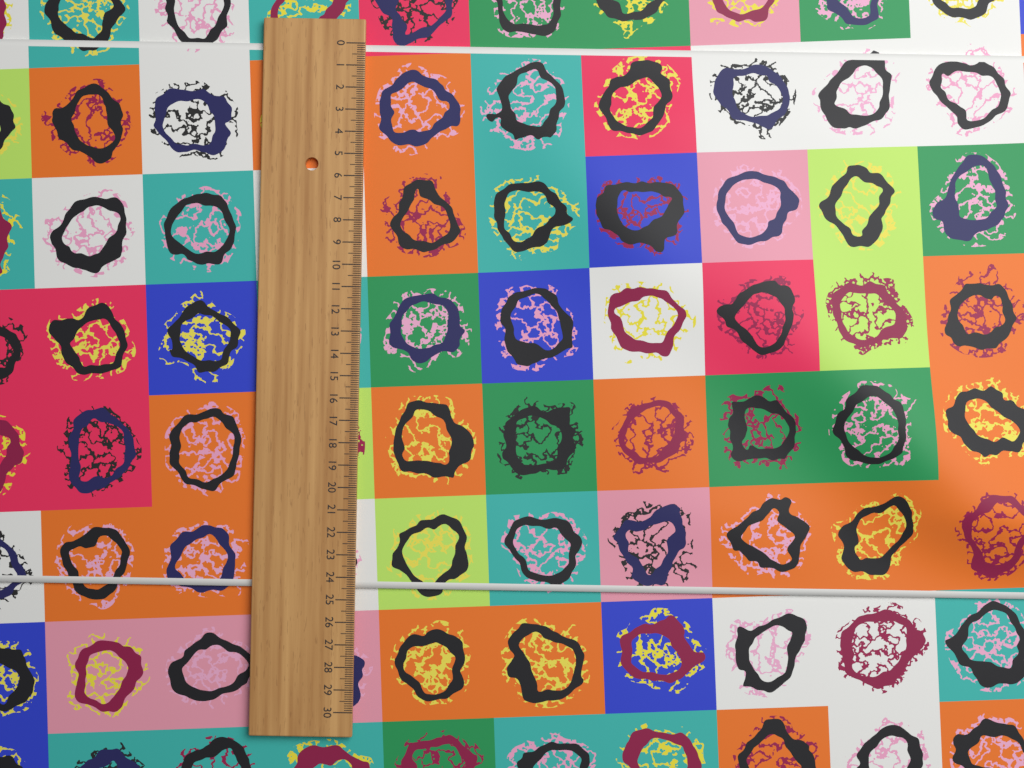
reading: 24.5 (no unit)
